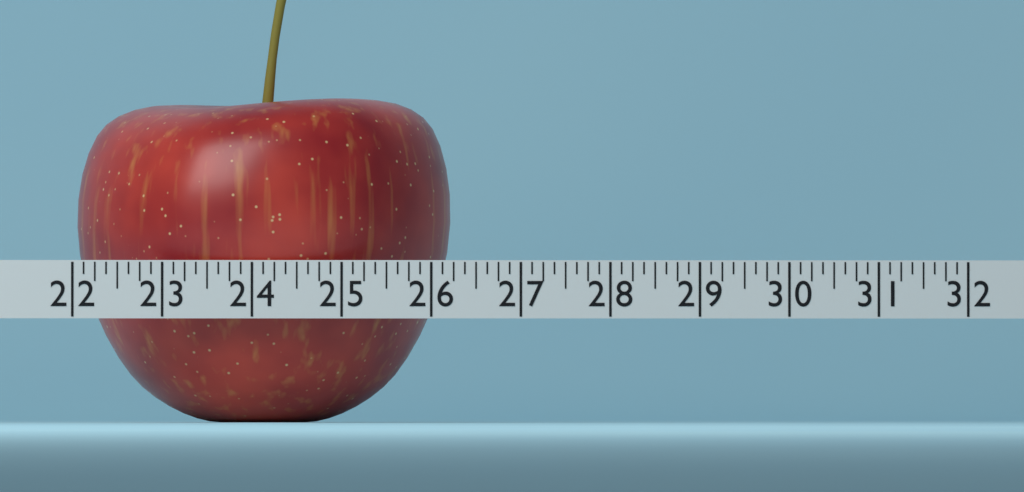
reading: 26.250 (no unit)
